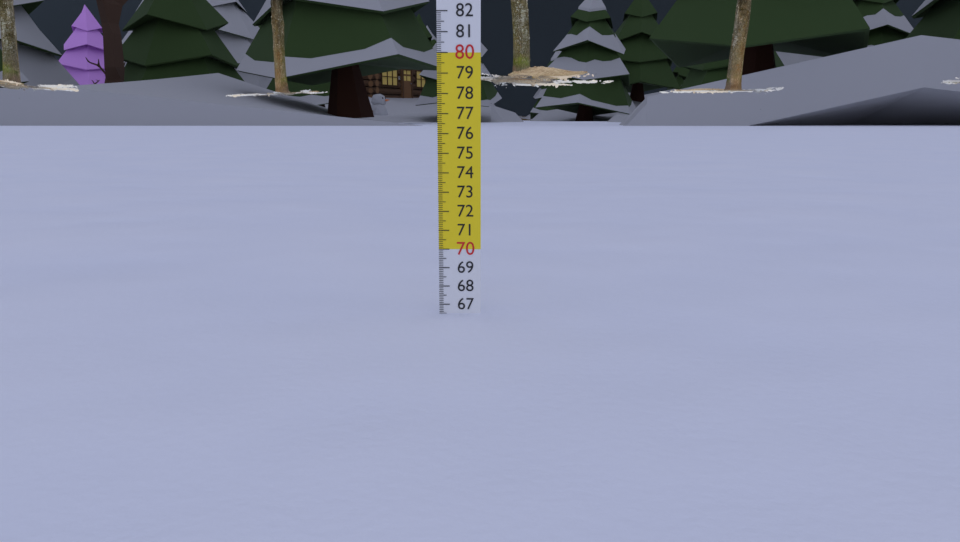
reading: 66.5 cm
